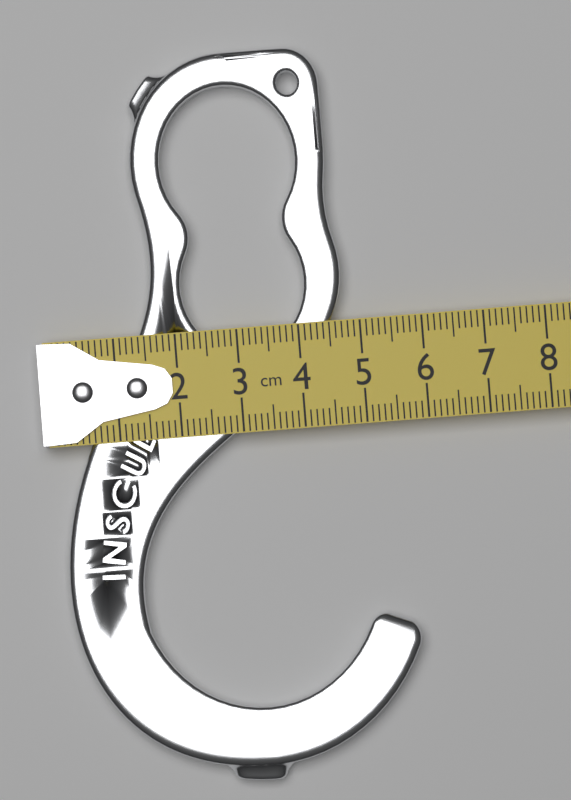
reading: 5.6 cm
